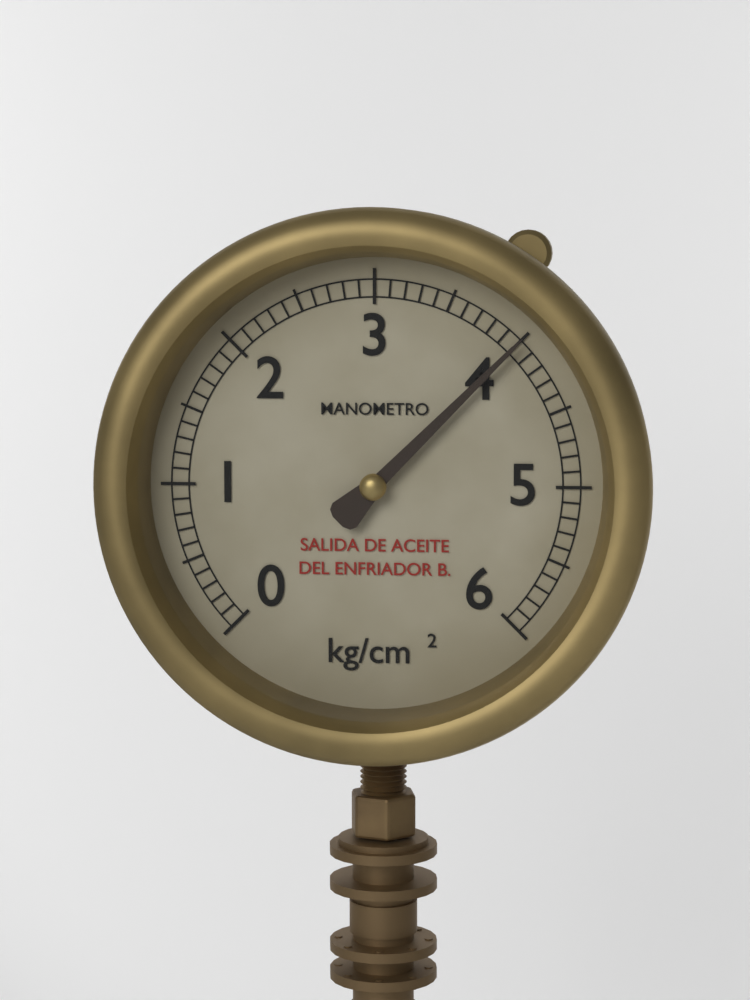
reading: 4.0 kg/cm²
